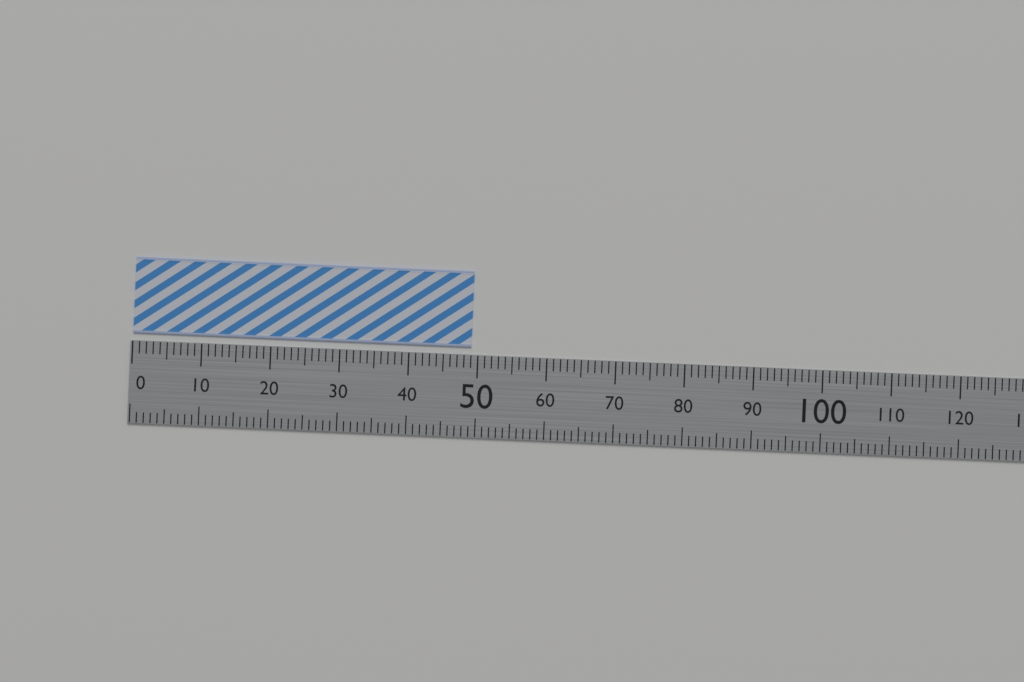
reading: 49 (no unit)
